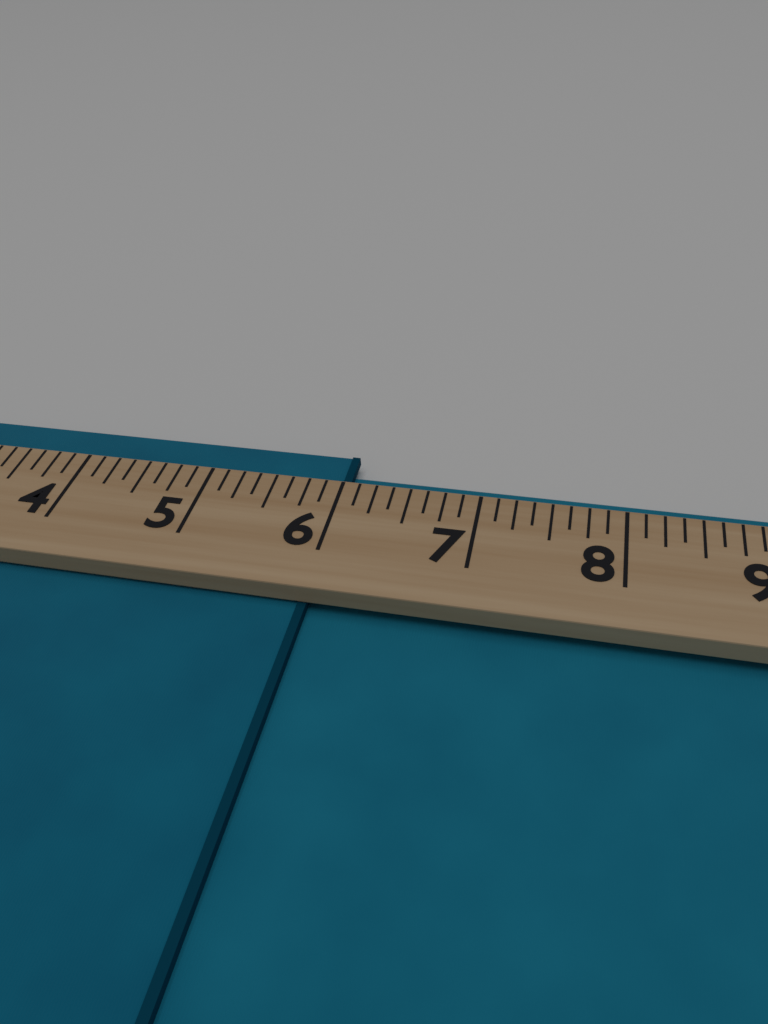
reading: 6.000 (no unit)
